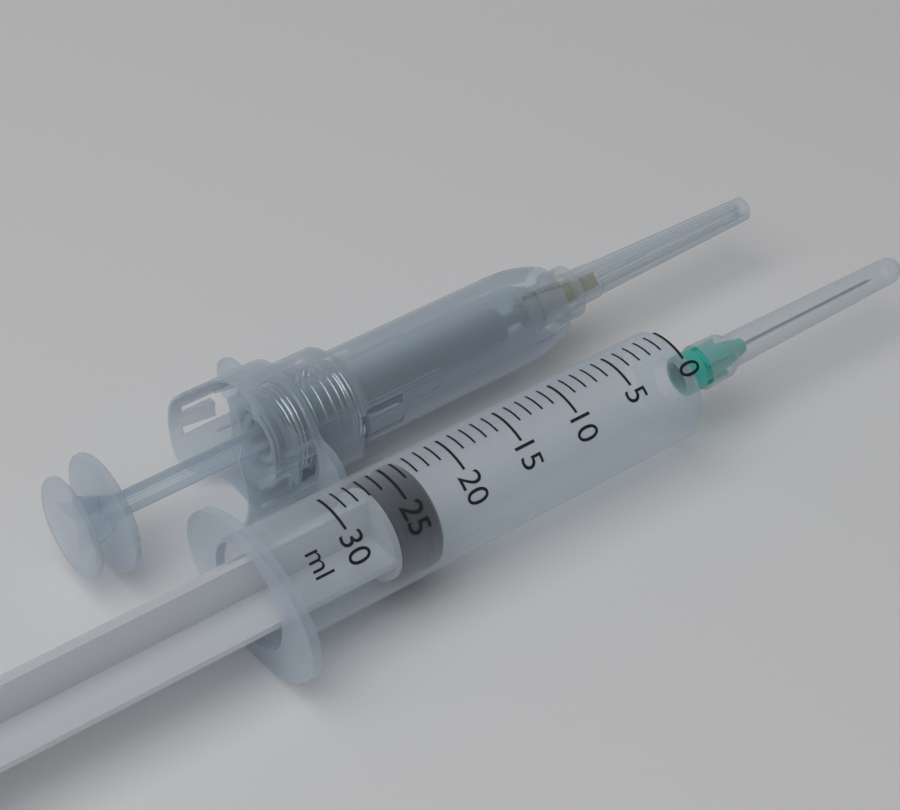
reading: 23 ml
